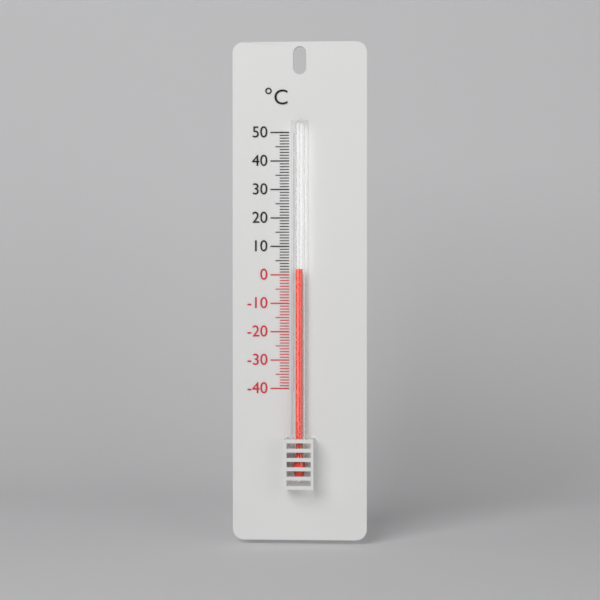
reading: 2 °C
